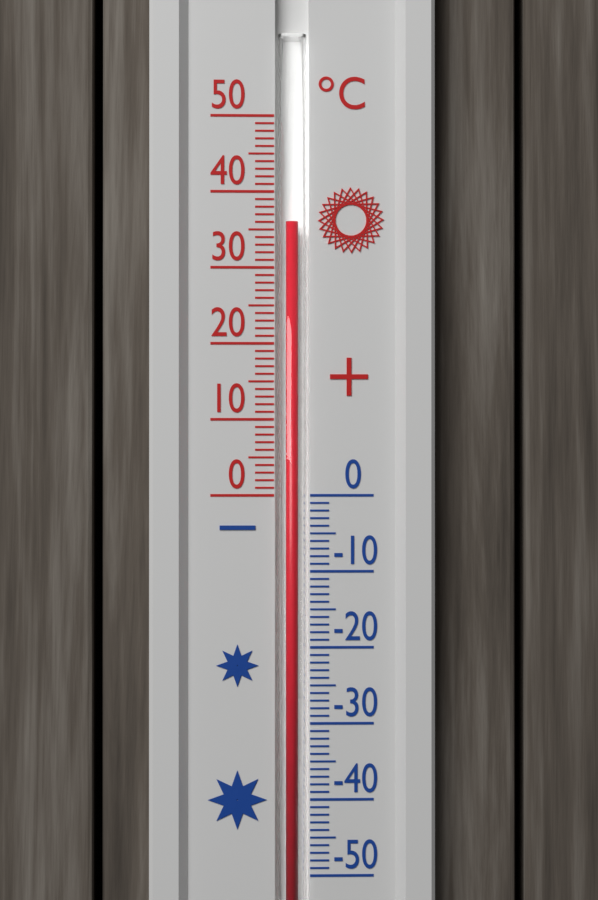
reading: 36 °C
